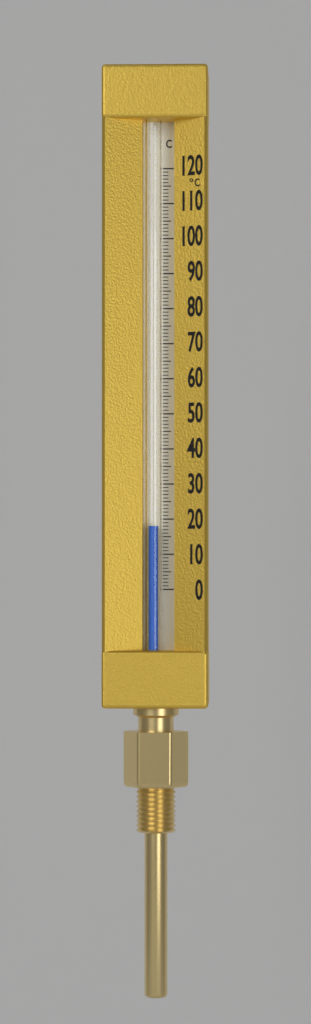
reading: 18 °C
